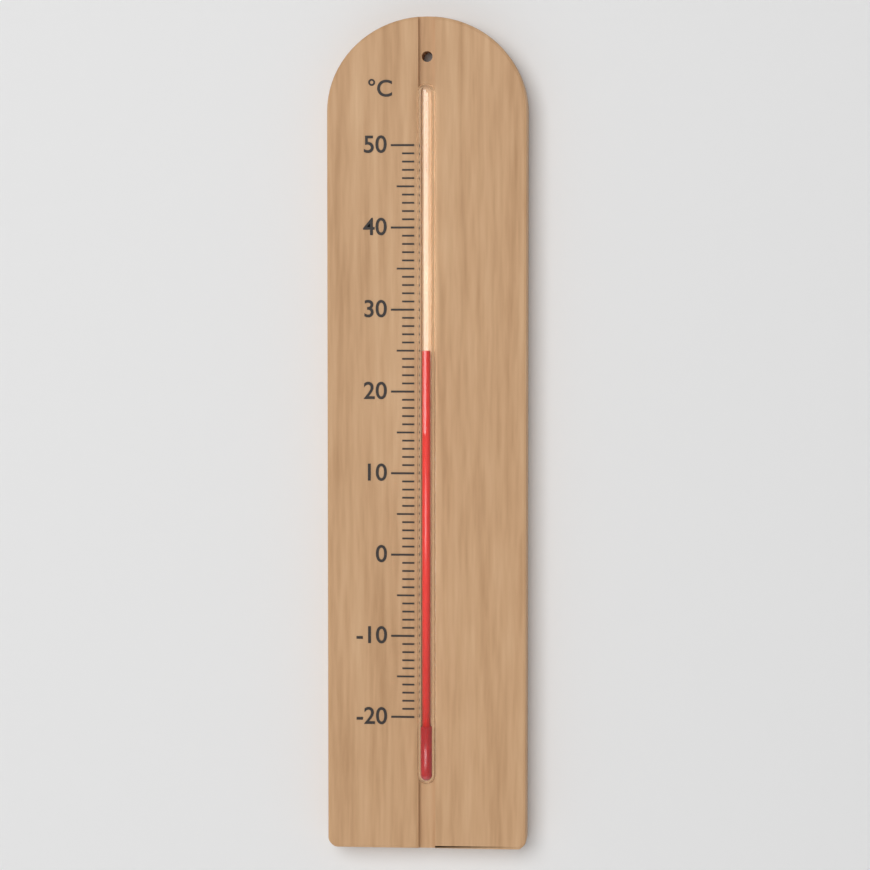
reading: 25 °C
